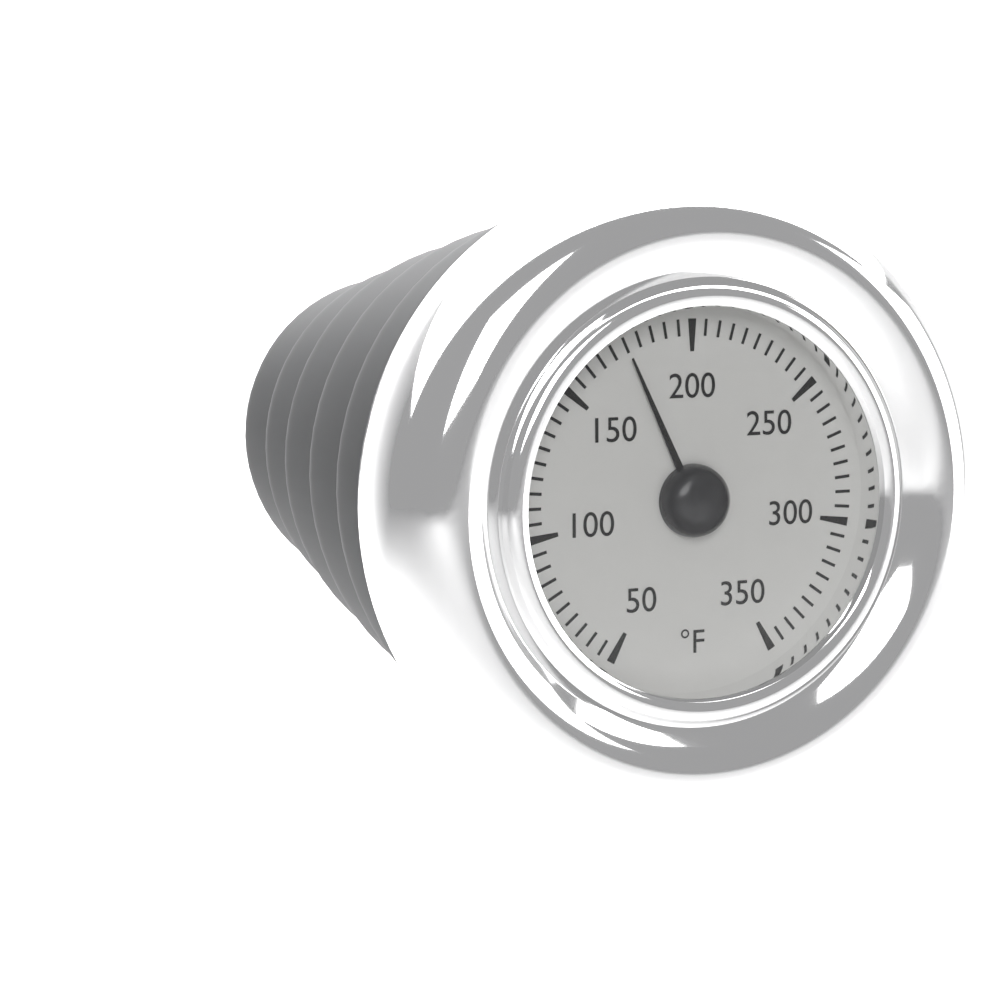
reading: 175 °F
